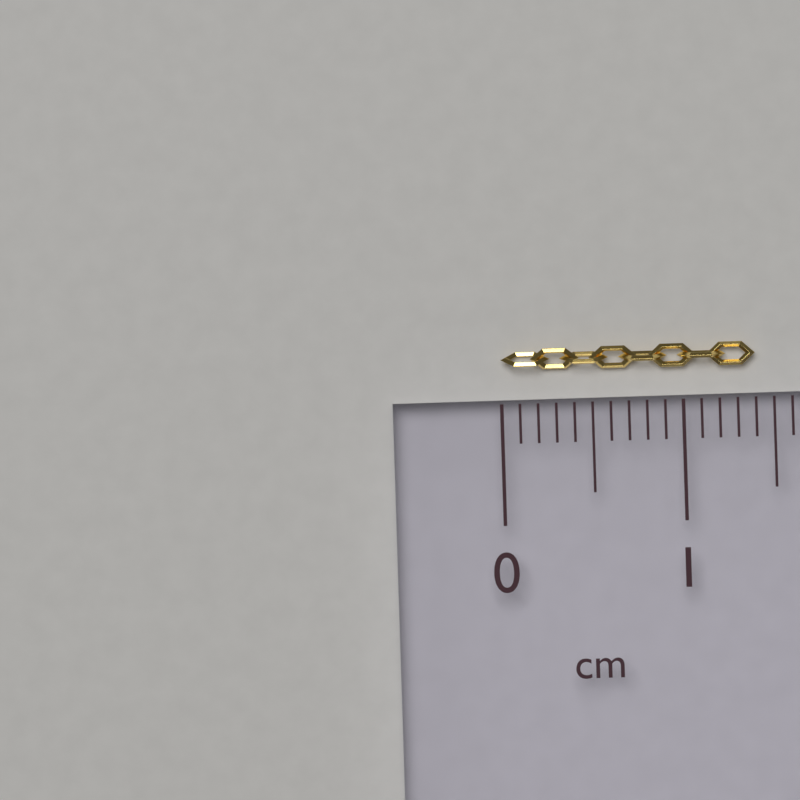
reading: 1.4 cm
